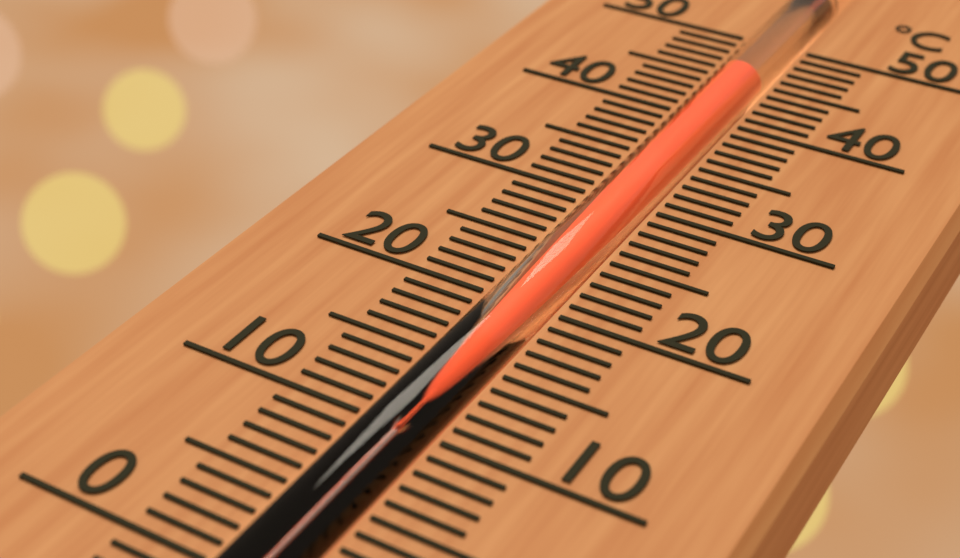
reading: 45 °C
